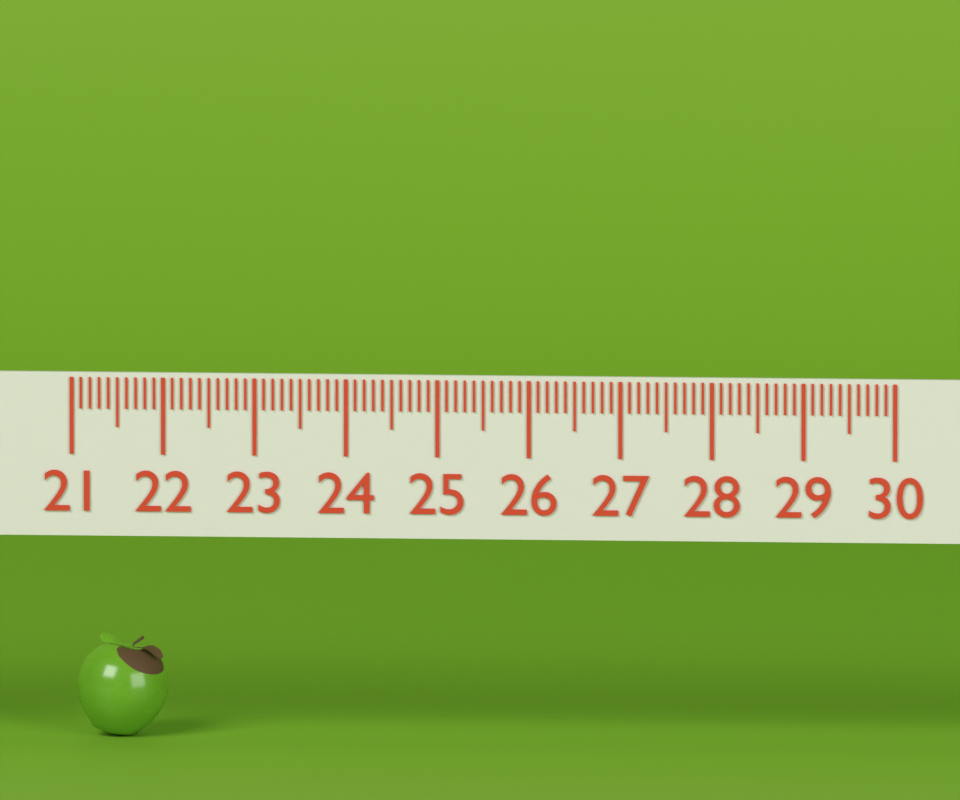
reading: 22.0 (no unit)
